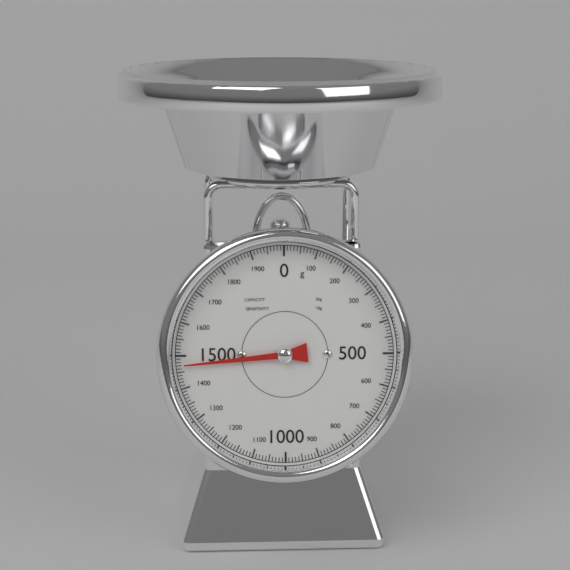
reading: 1470 g
